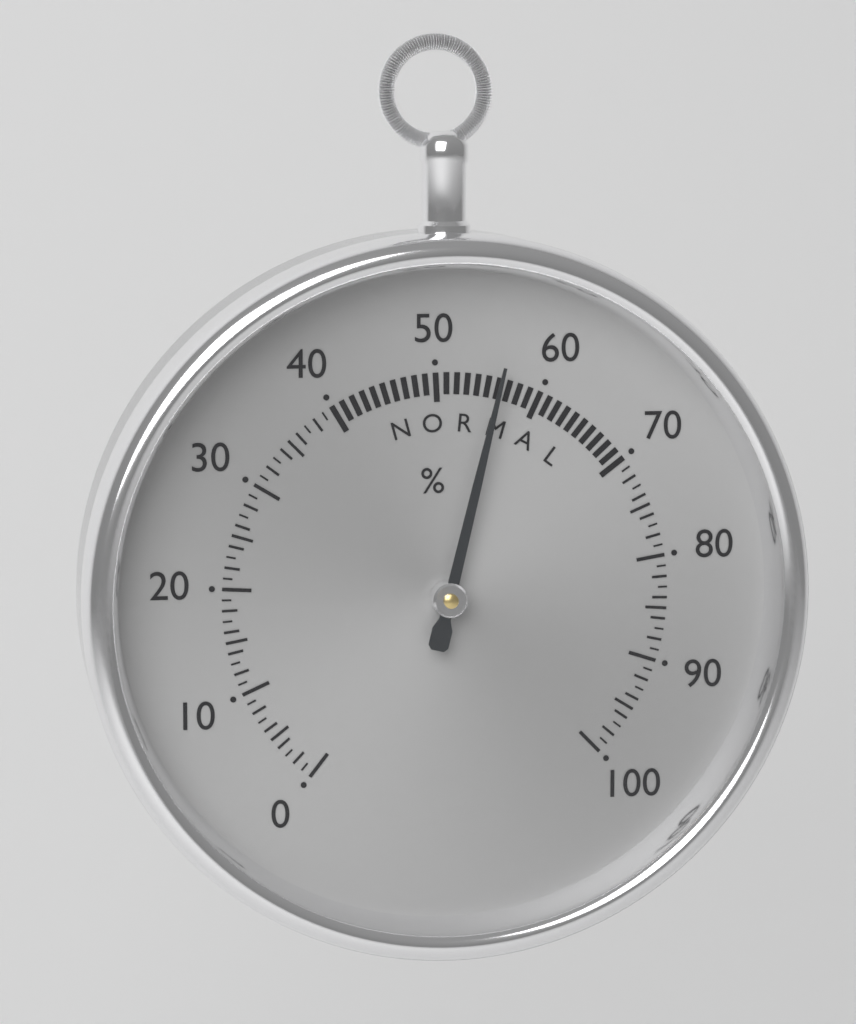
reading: 56 %
